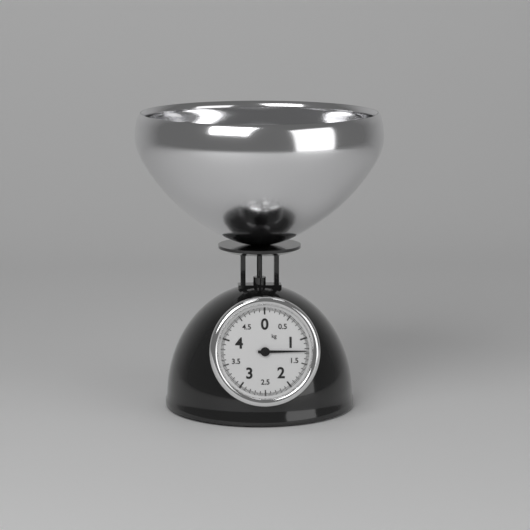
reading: 1.250 kg
